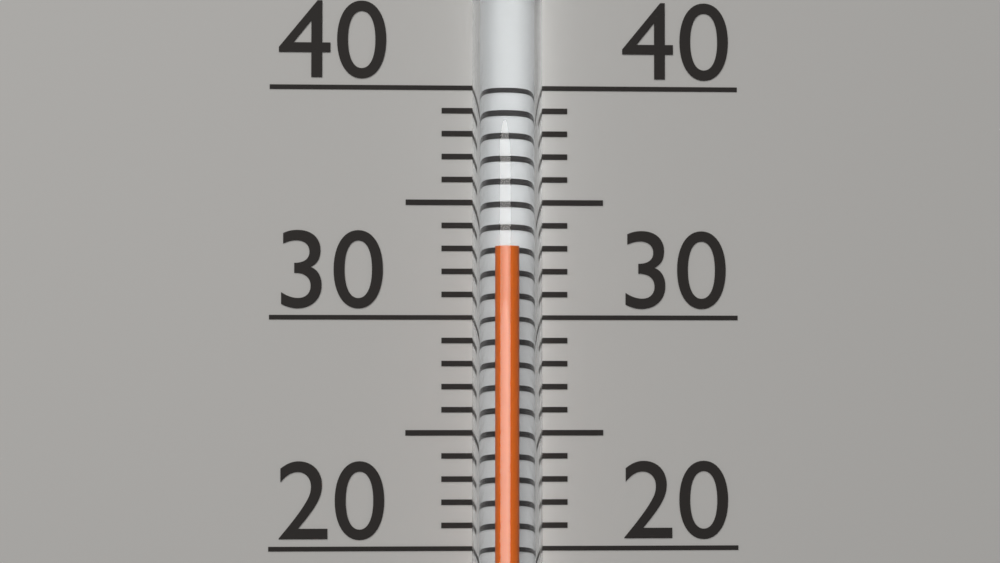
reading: 33 (no unit)
